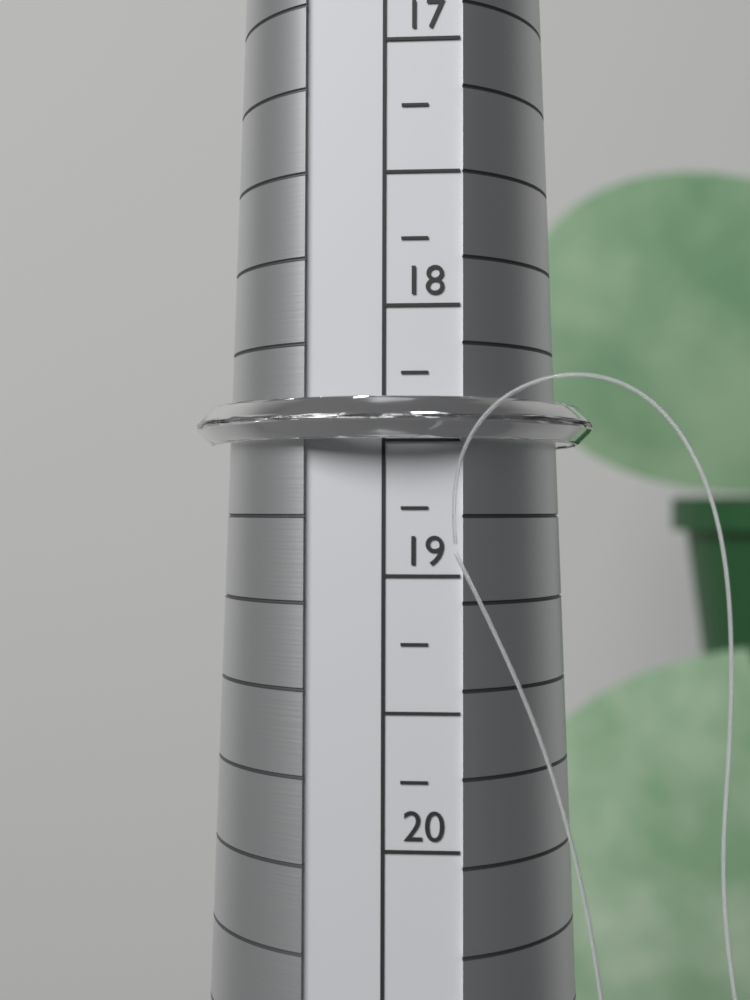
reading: 18.50 (no unit)
